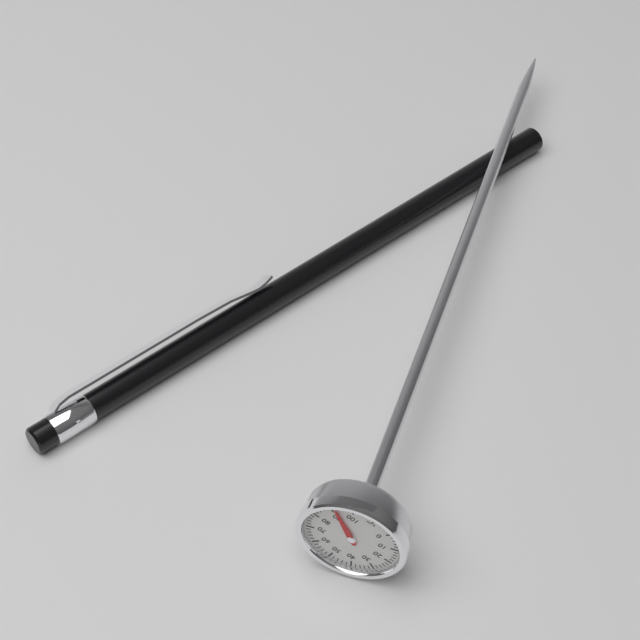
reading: 92 °C
